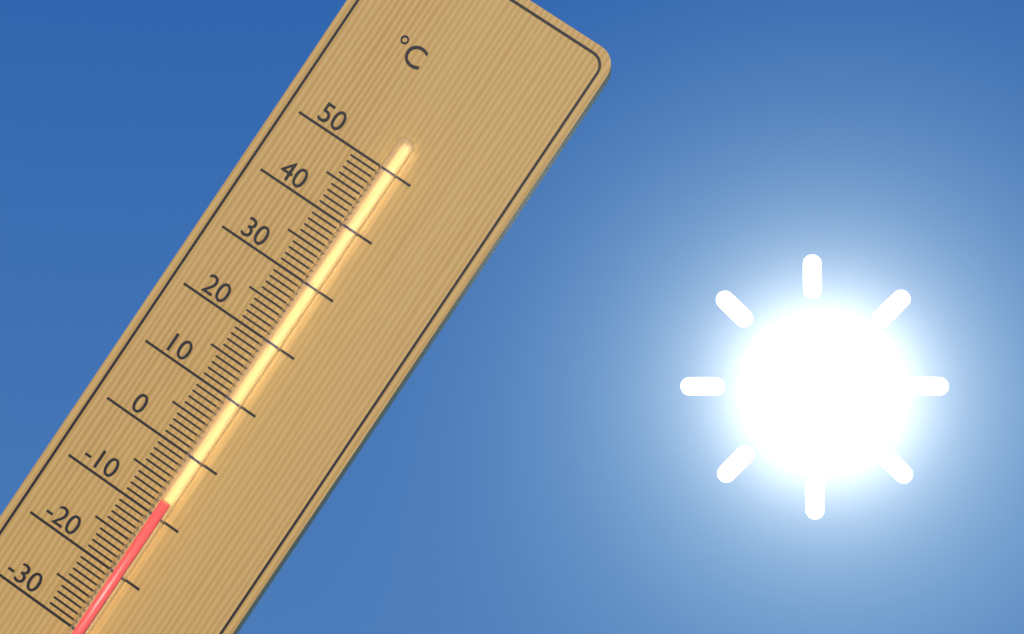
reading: -7 °C
